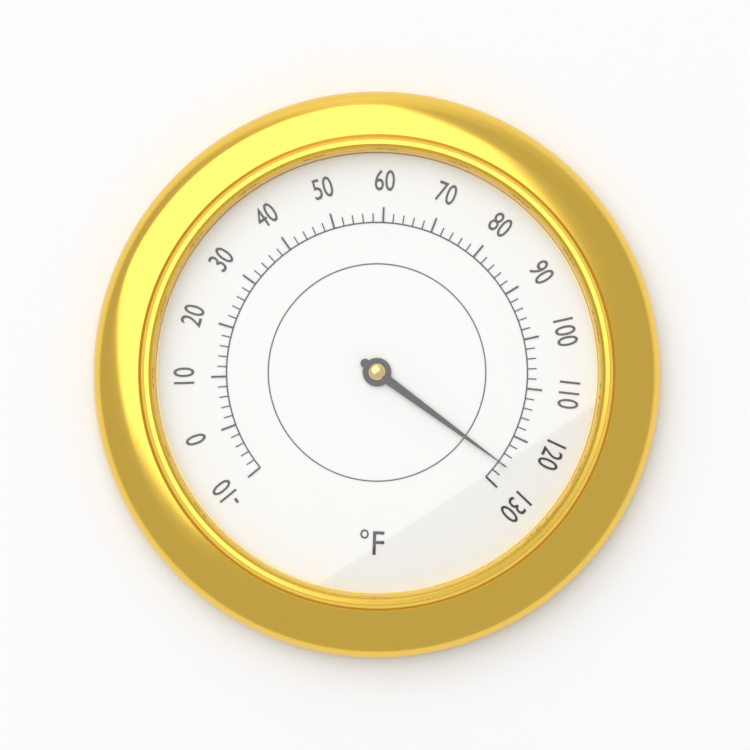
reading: 126 °F
